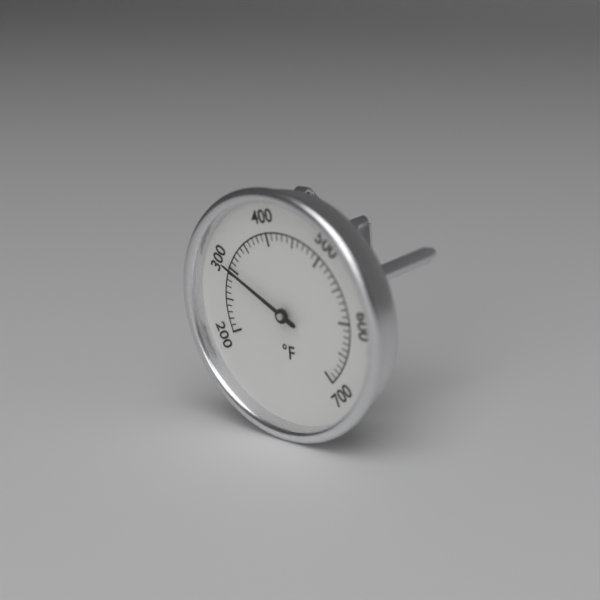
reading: 300 °F
